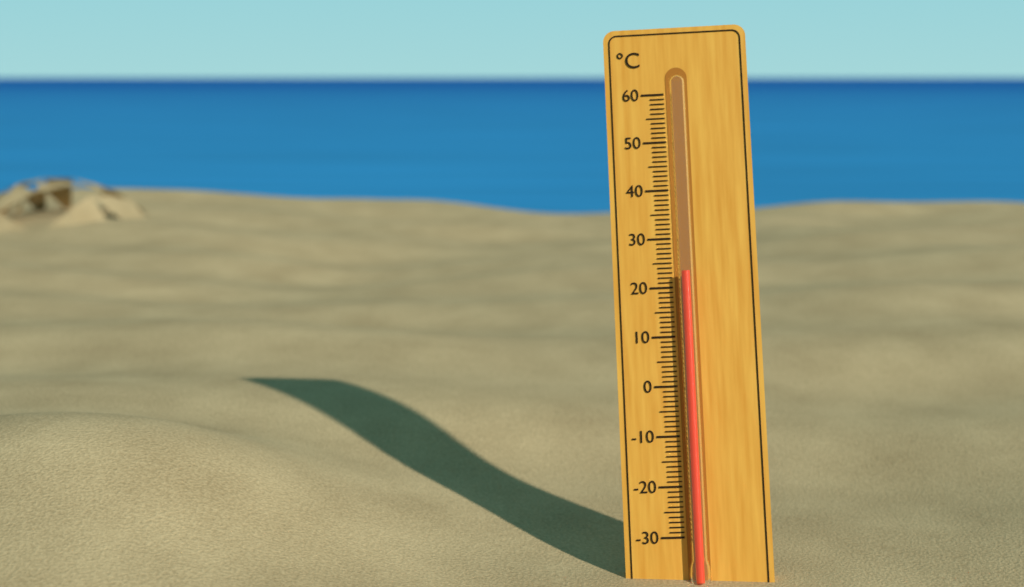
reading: 23 °C
